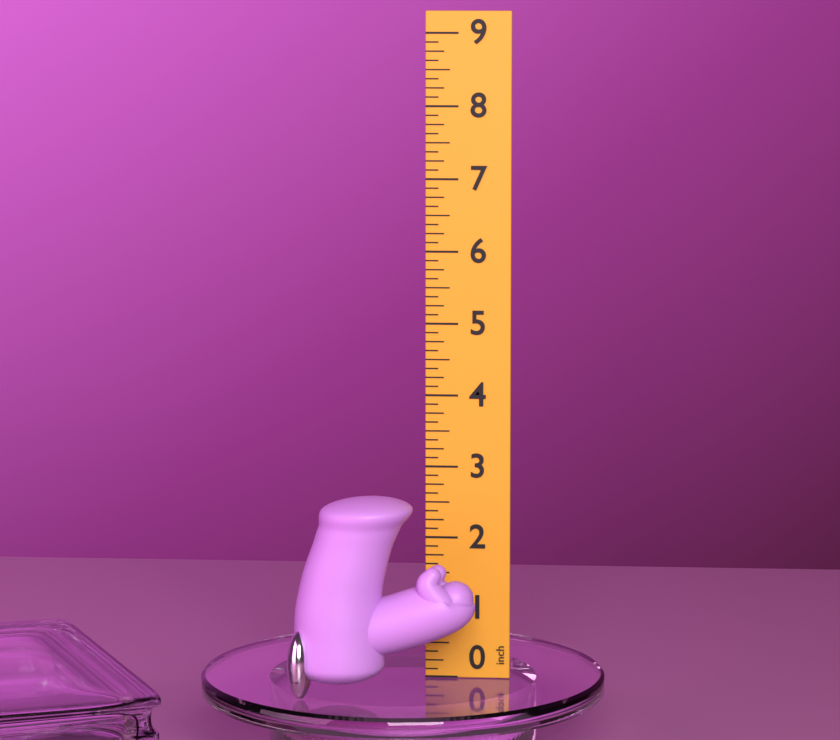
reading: 2.750 inch
